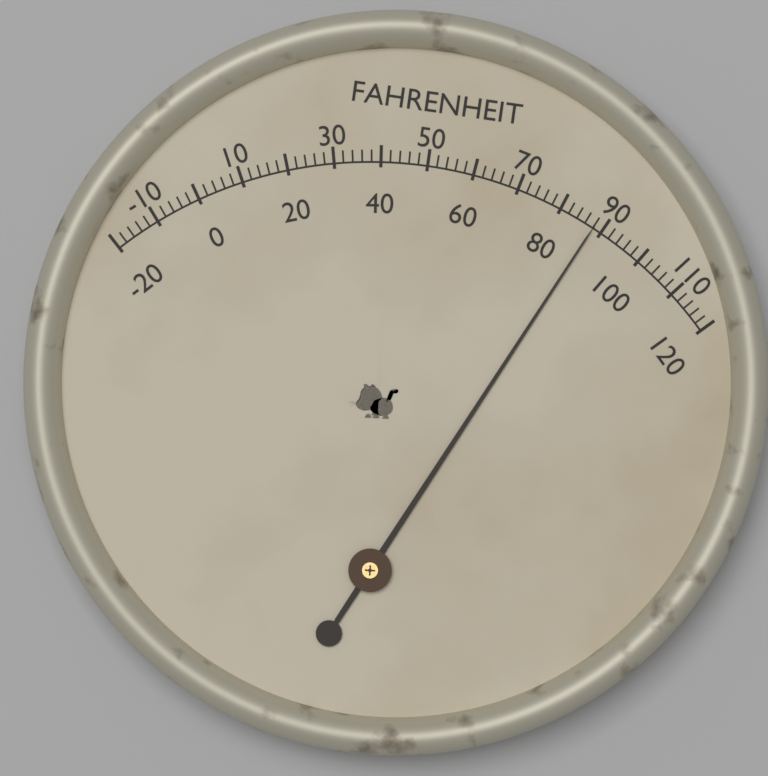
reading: 88 °F
